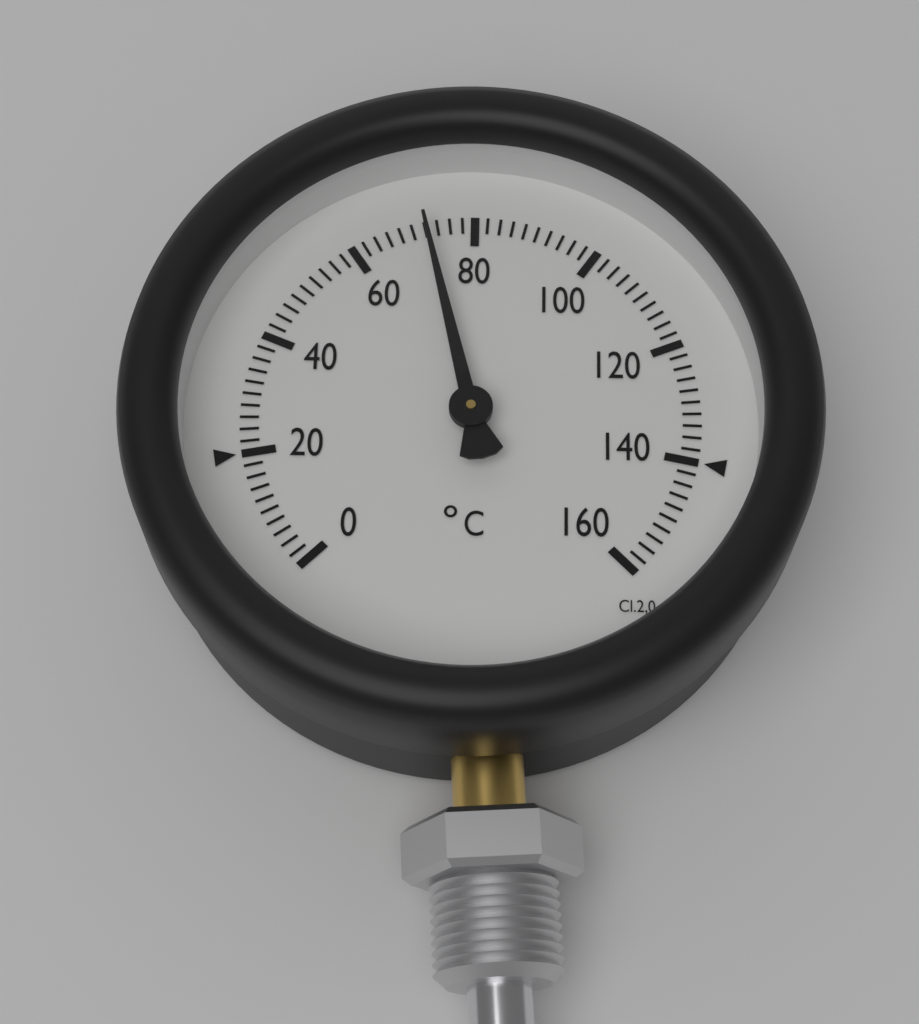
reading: 72 °C
